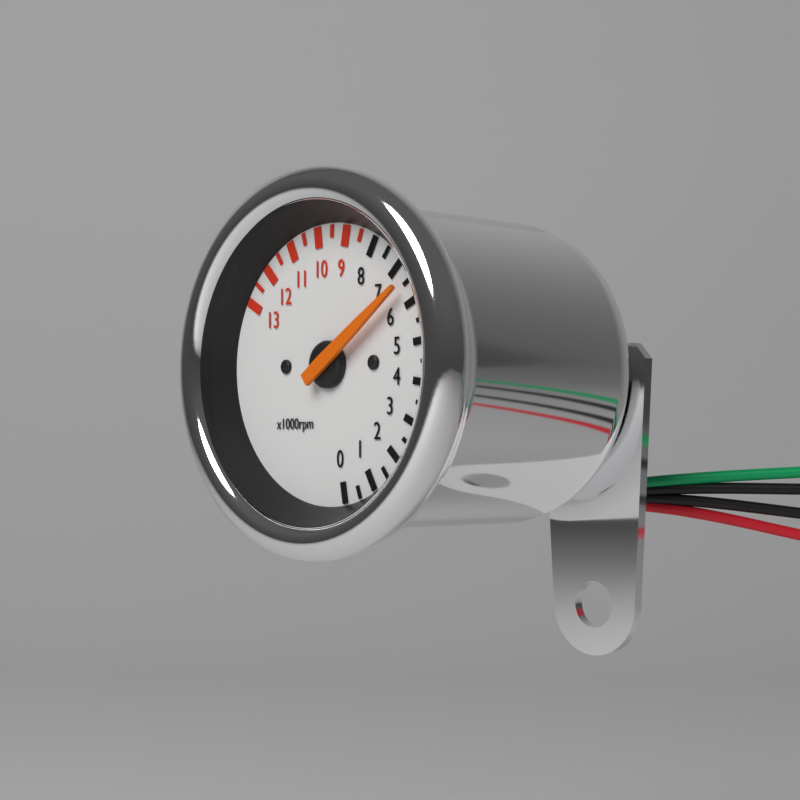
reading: 6500 rpm
